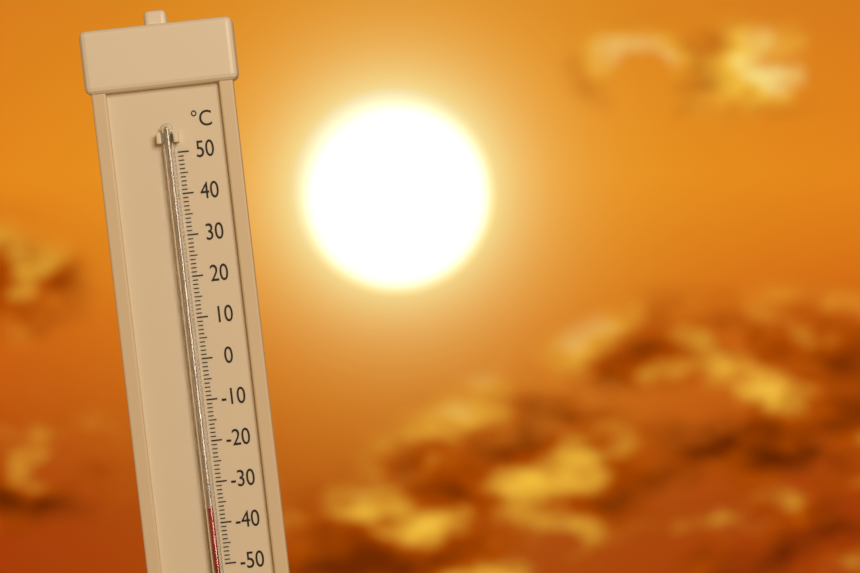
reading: -36 °C
